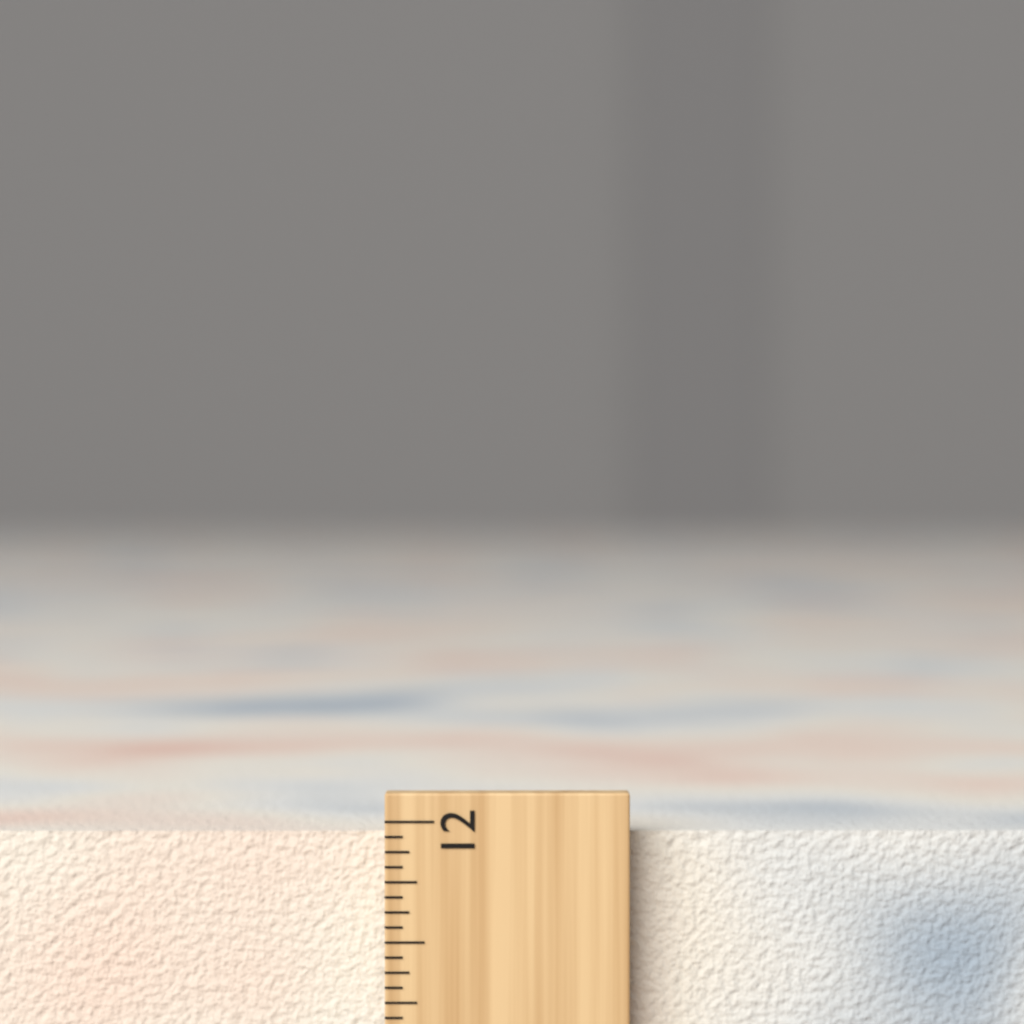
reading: 11.9375 inch
